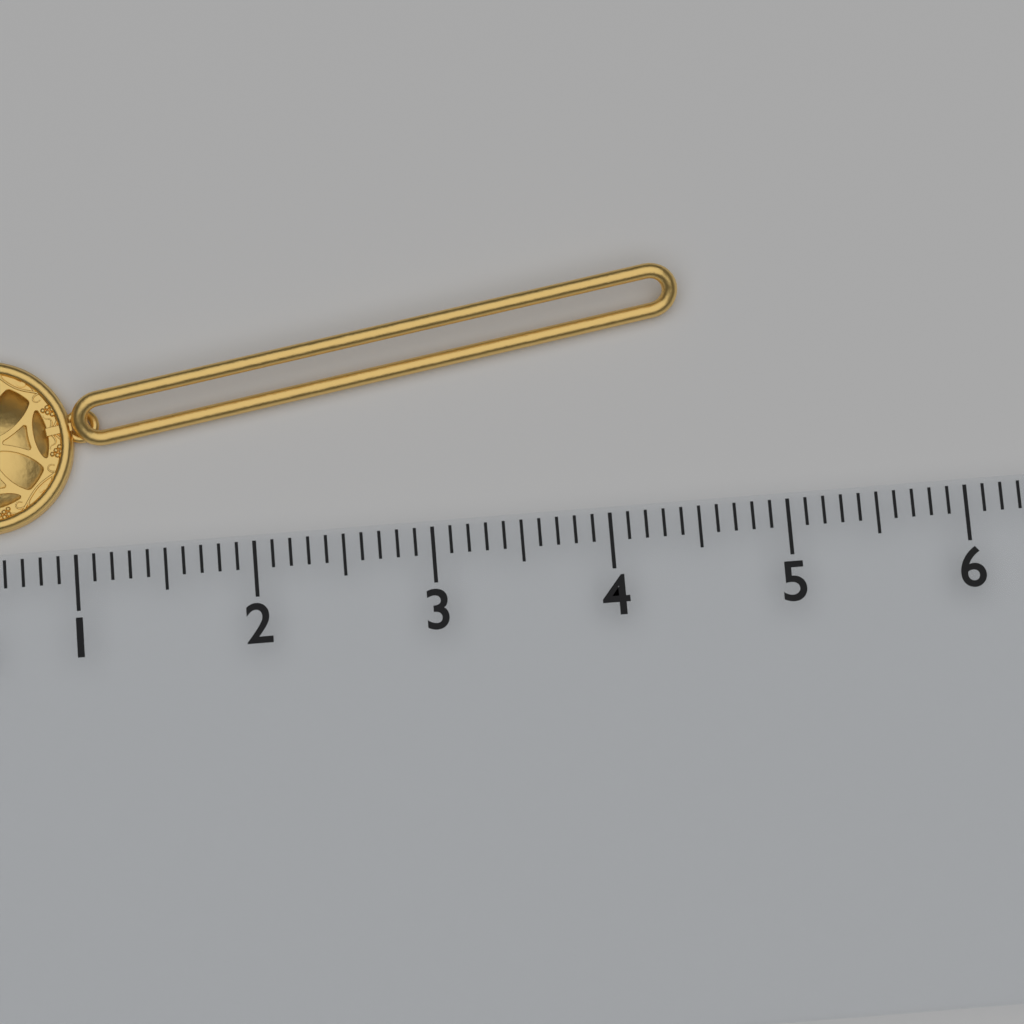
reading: 4.5 cm
